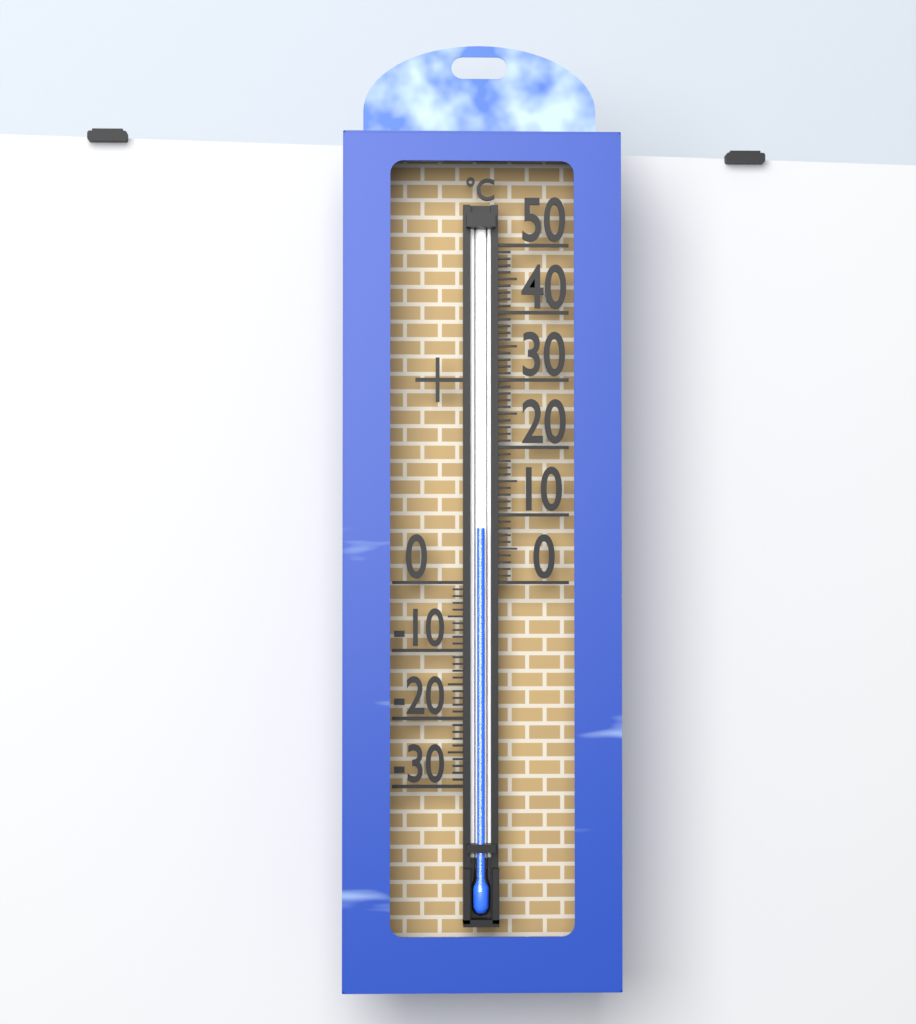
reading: 8 °C
